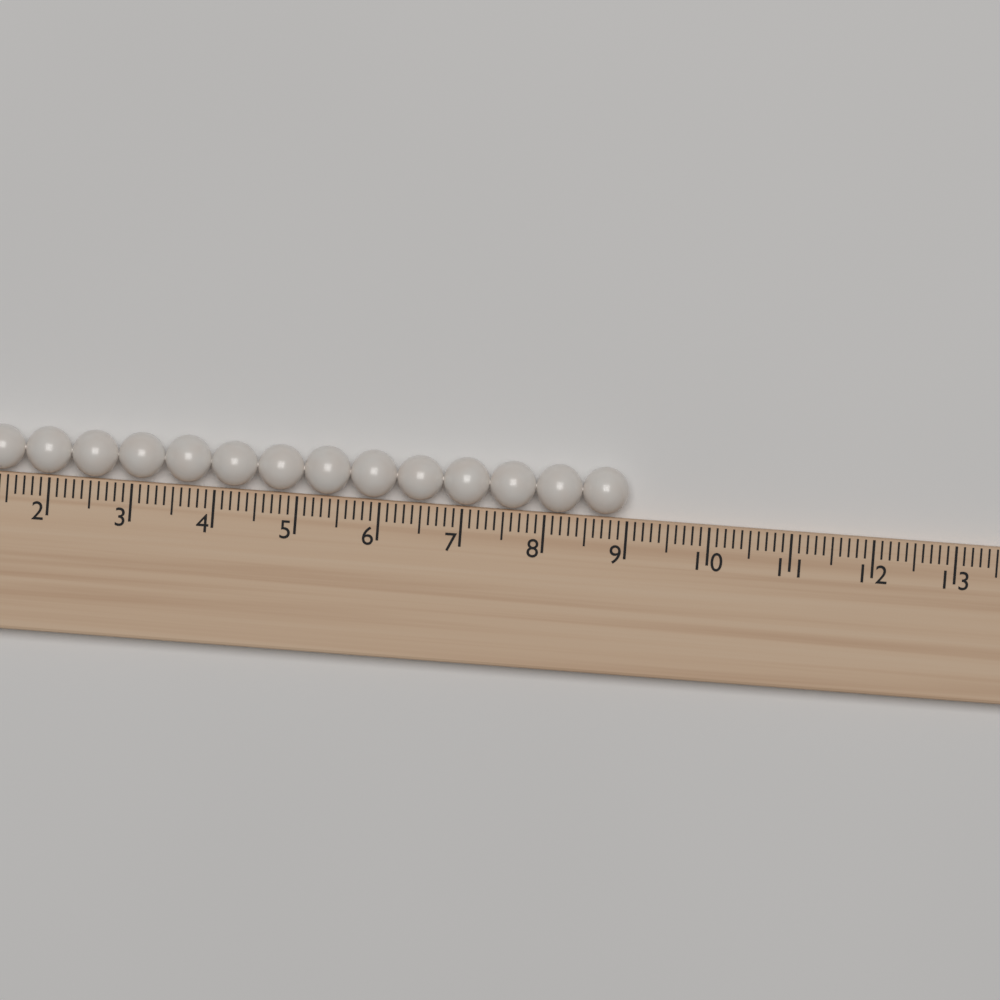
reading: 9.0 (no unit)
